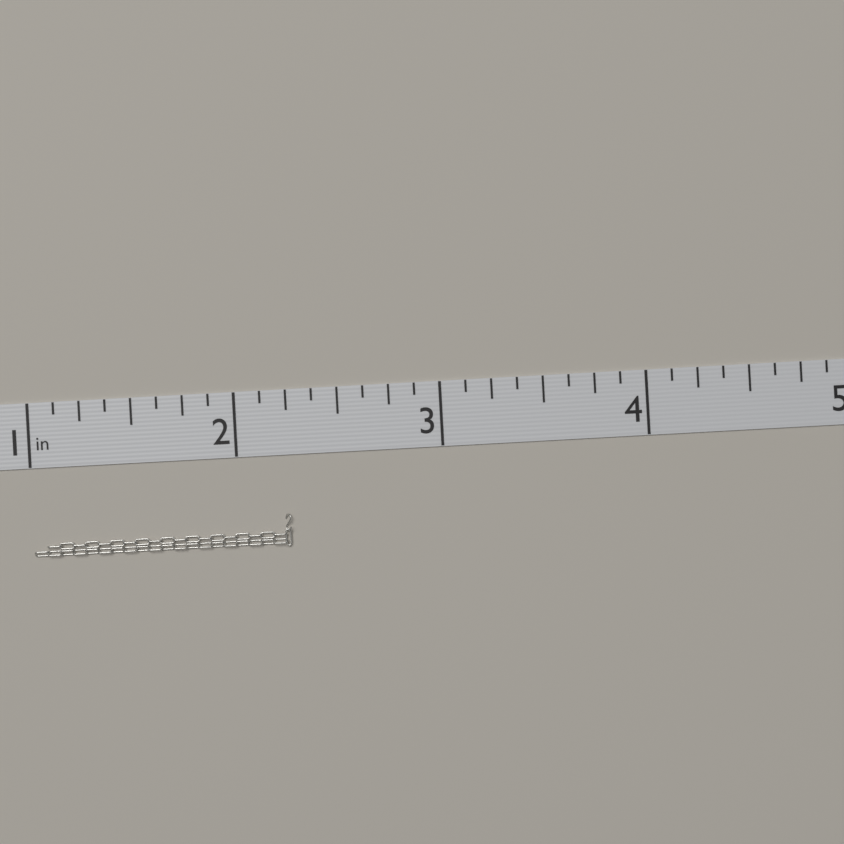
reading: 2.250 in
